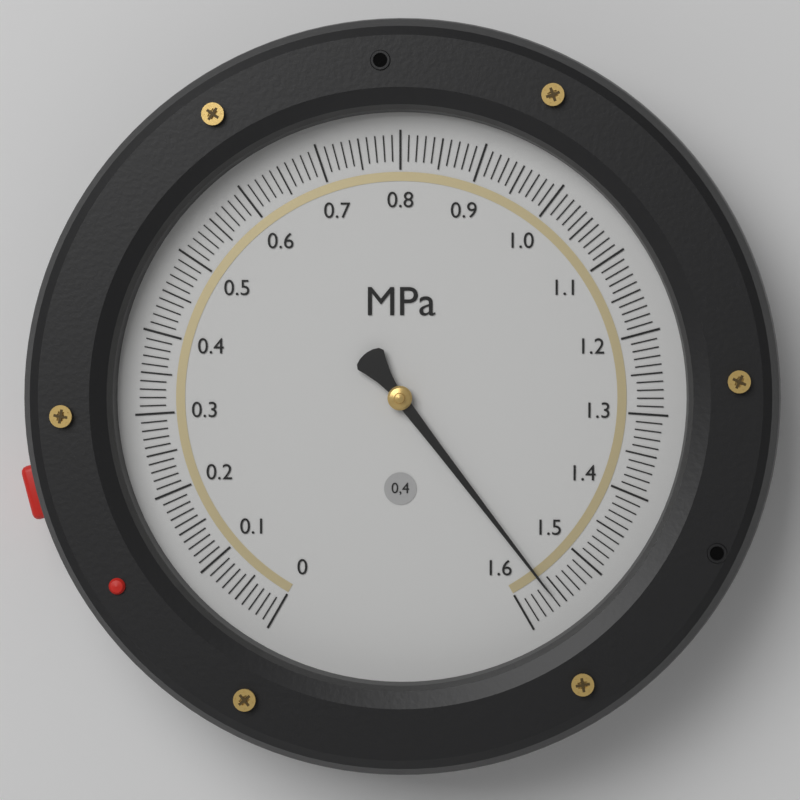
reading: 1.56 MPa
